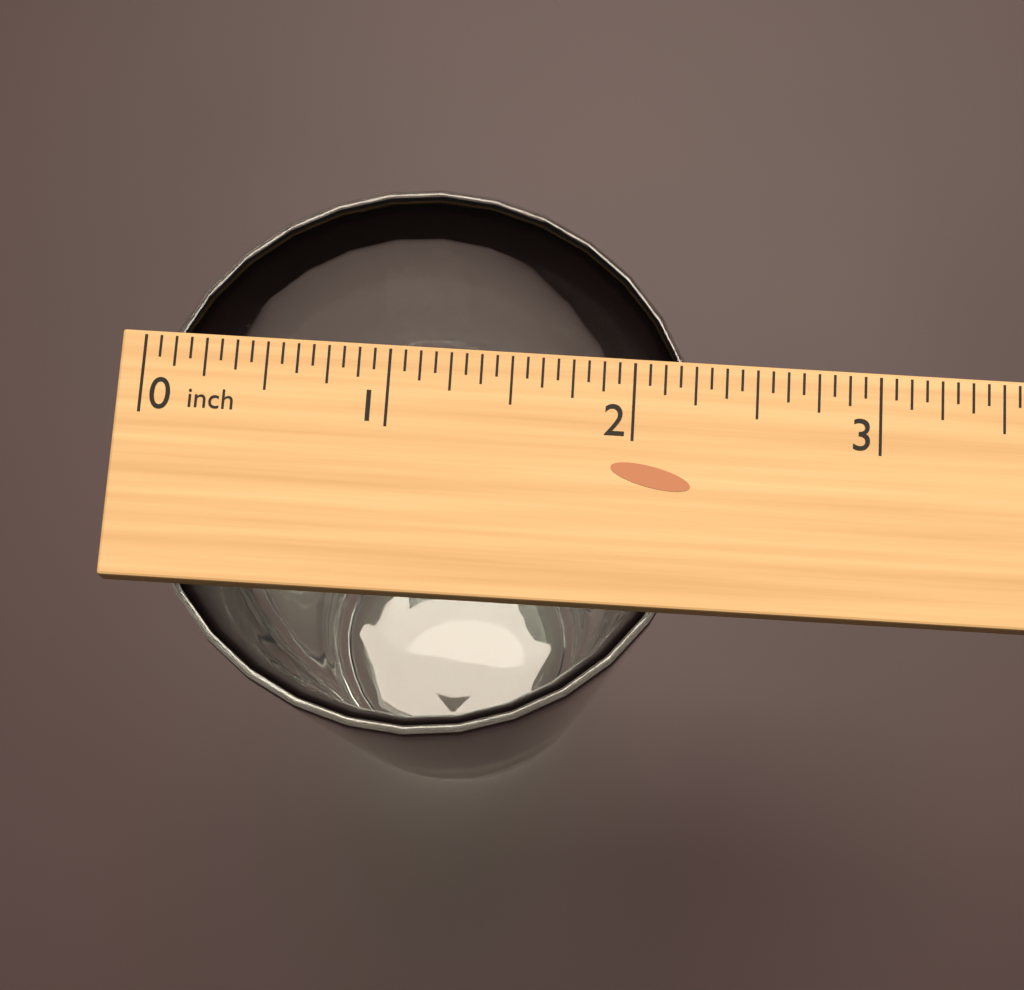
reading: 2.3125 inch
